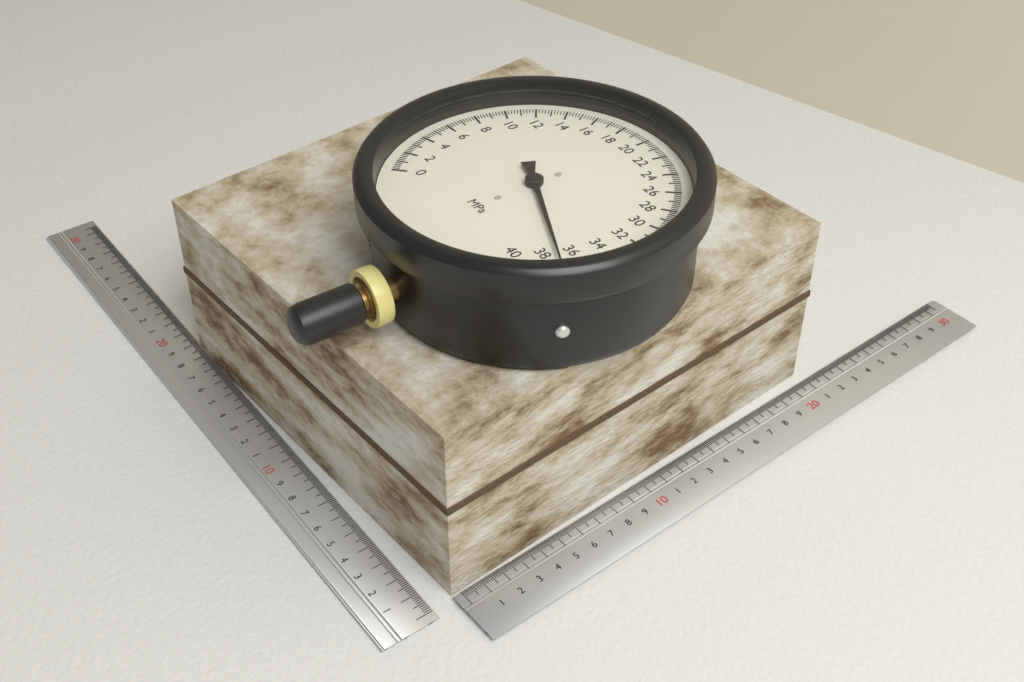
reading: 37.0 MPa
